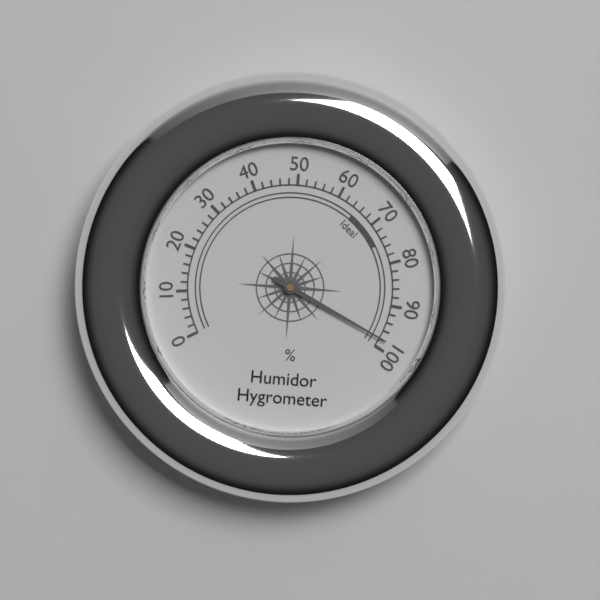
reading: 98 %
